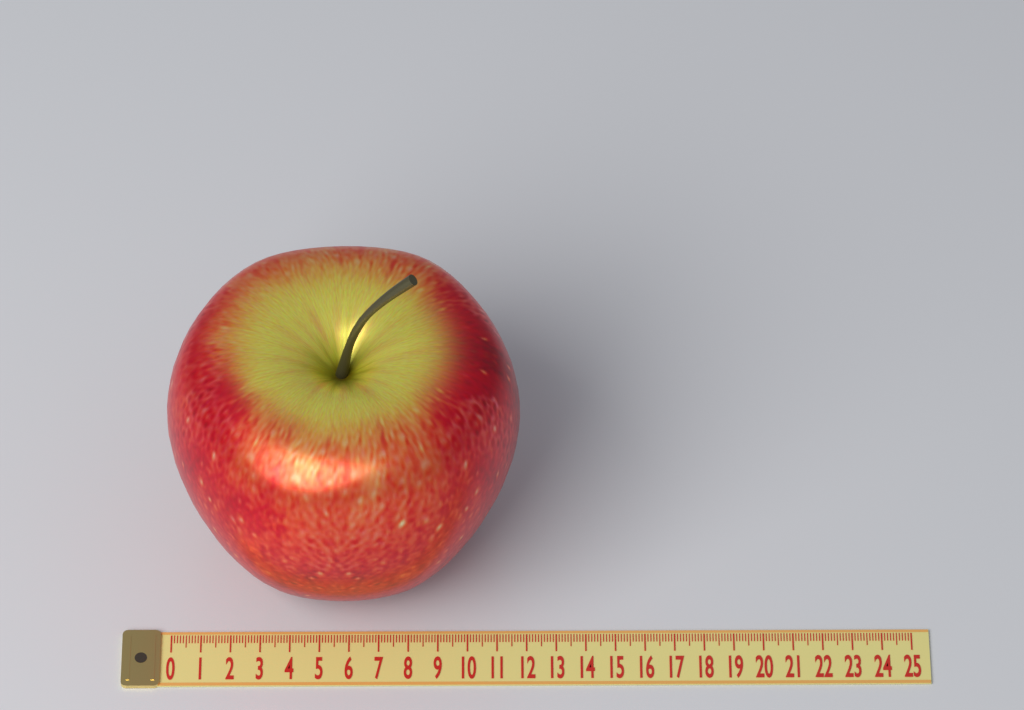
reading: 11.8 (no unit)
